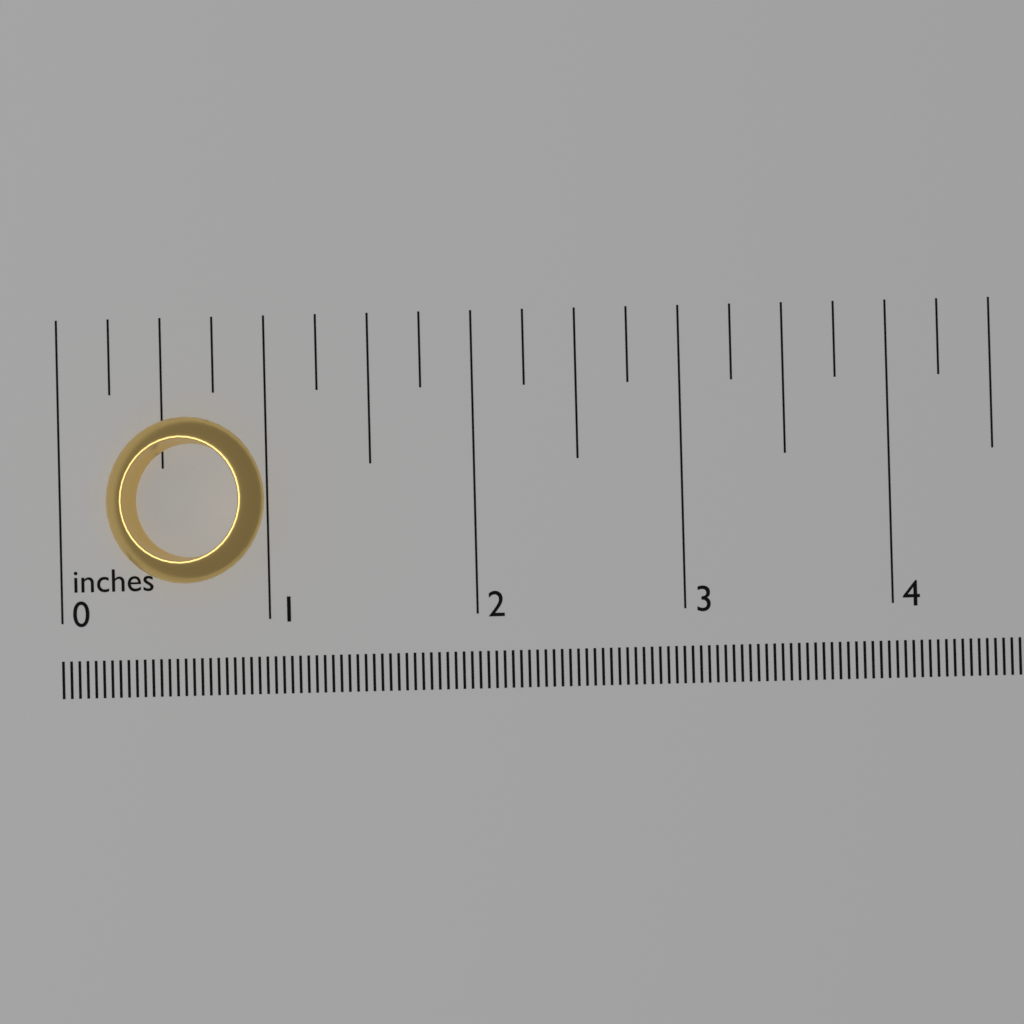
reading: 1.00 in
